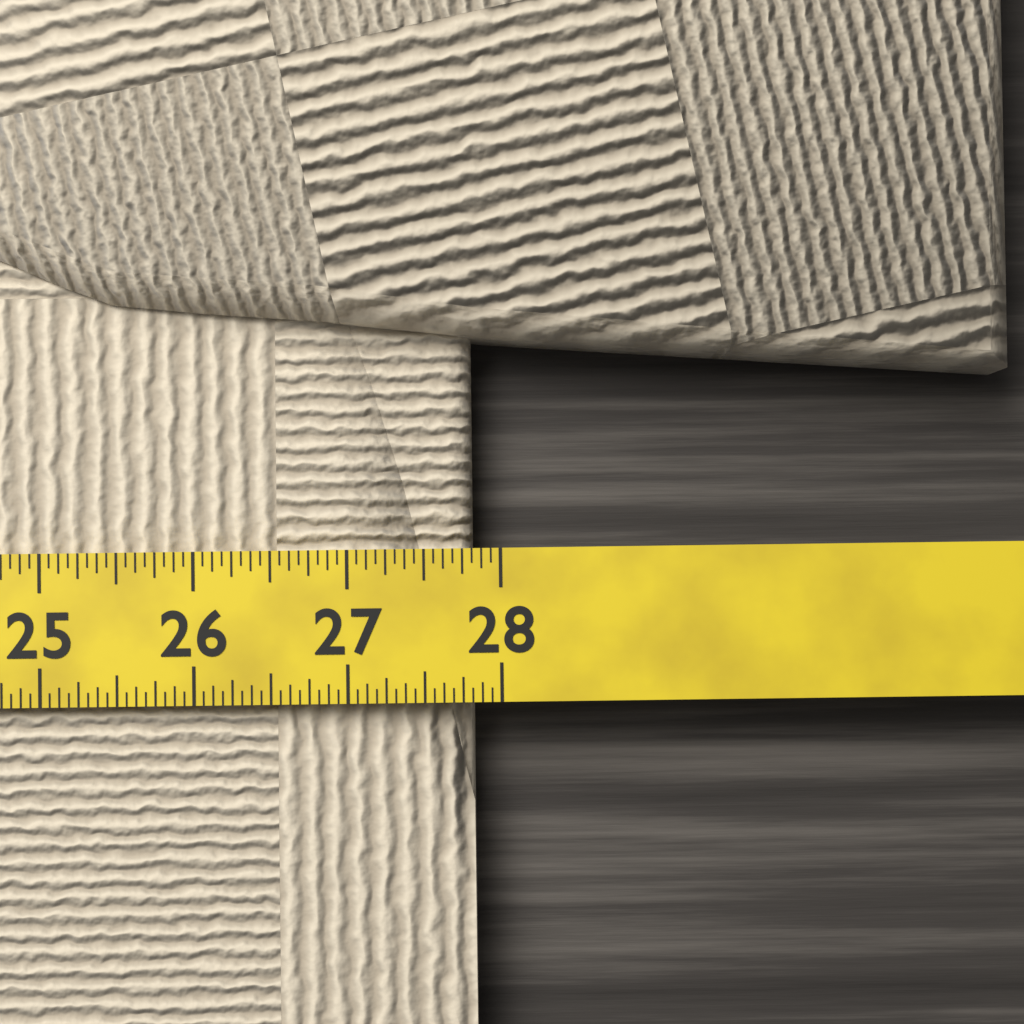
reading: 27.8125 (no unit)
